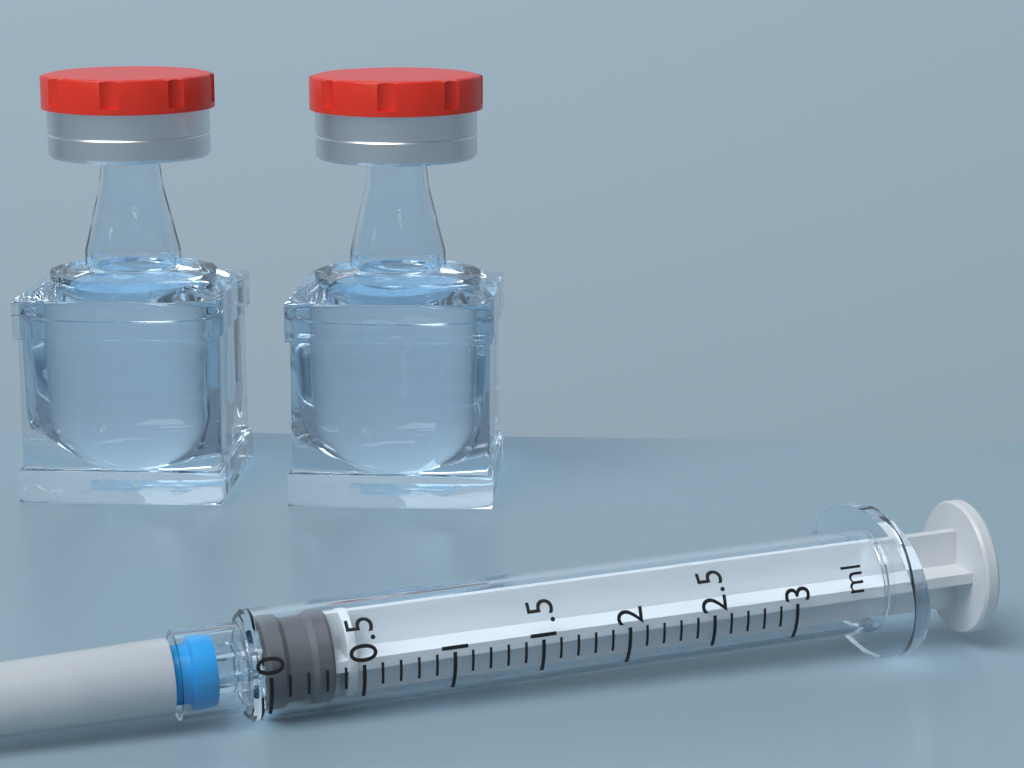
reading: 0.0 ml
